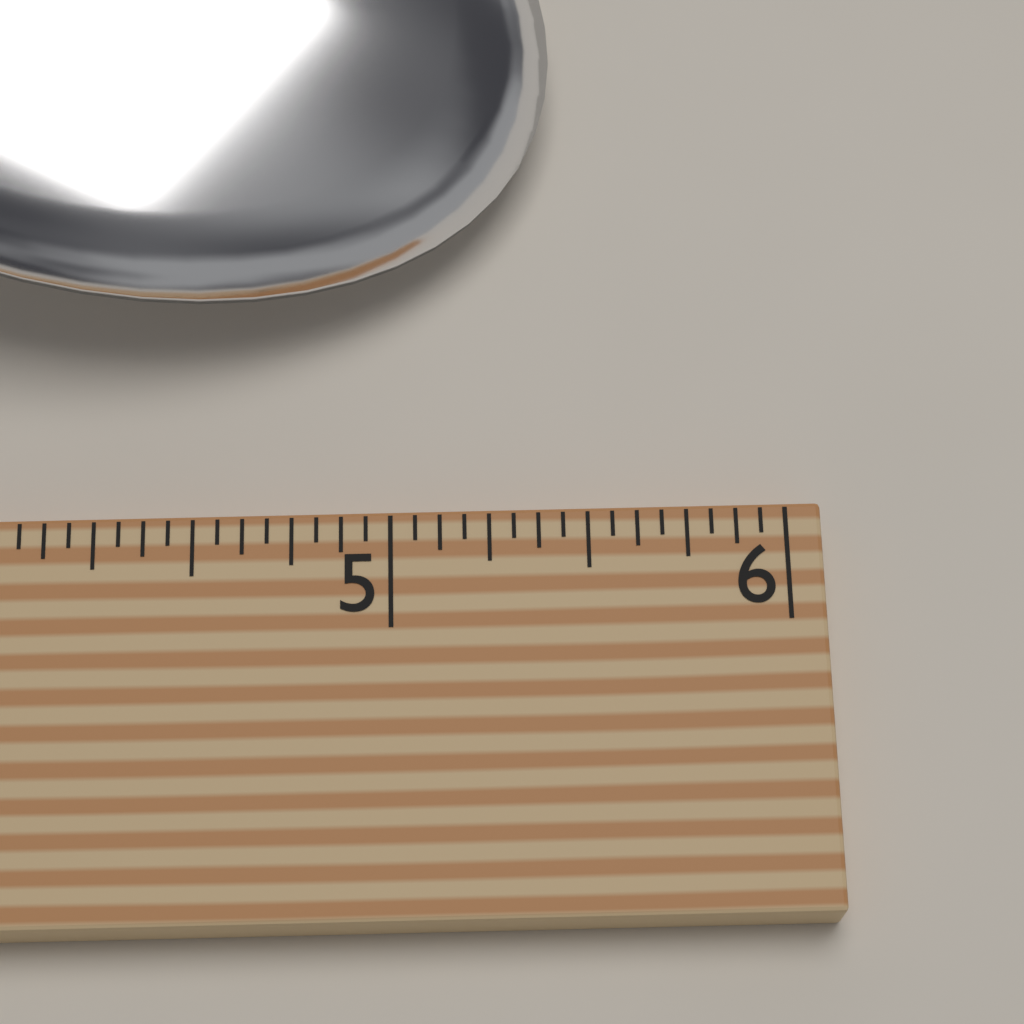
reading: 5.4375 (no unit)
